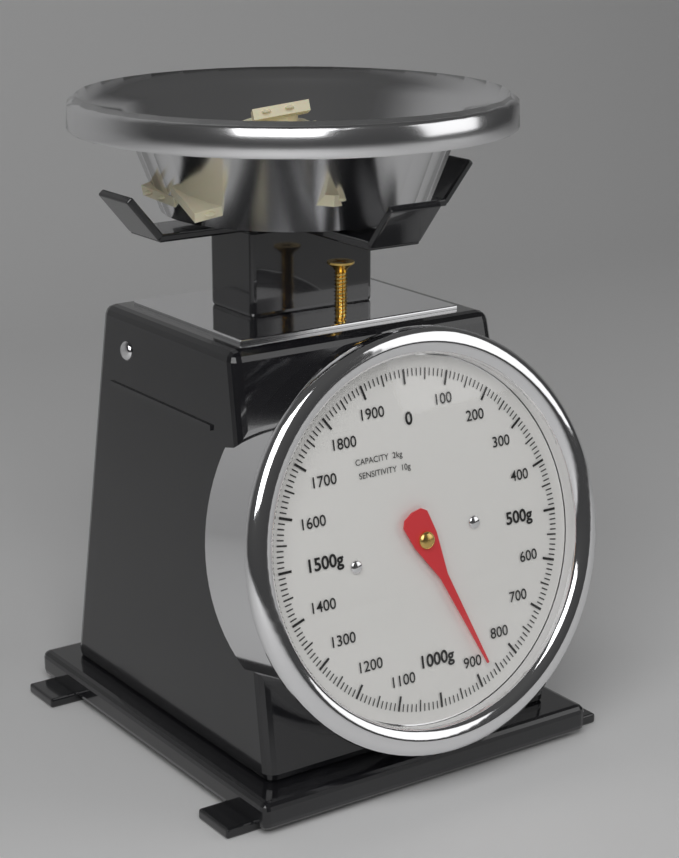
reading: 870 g
